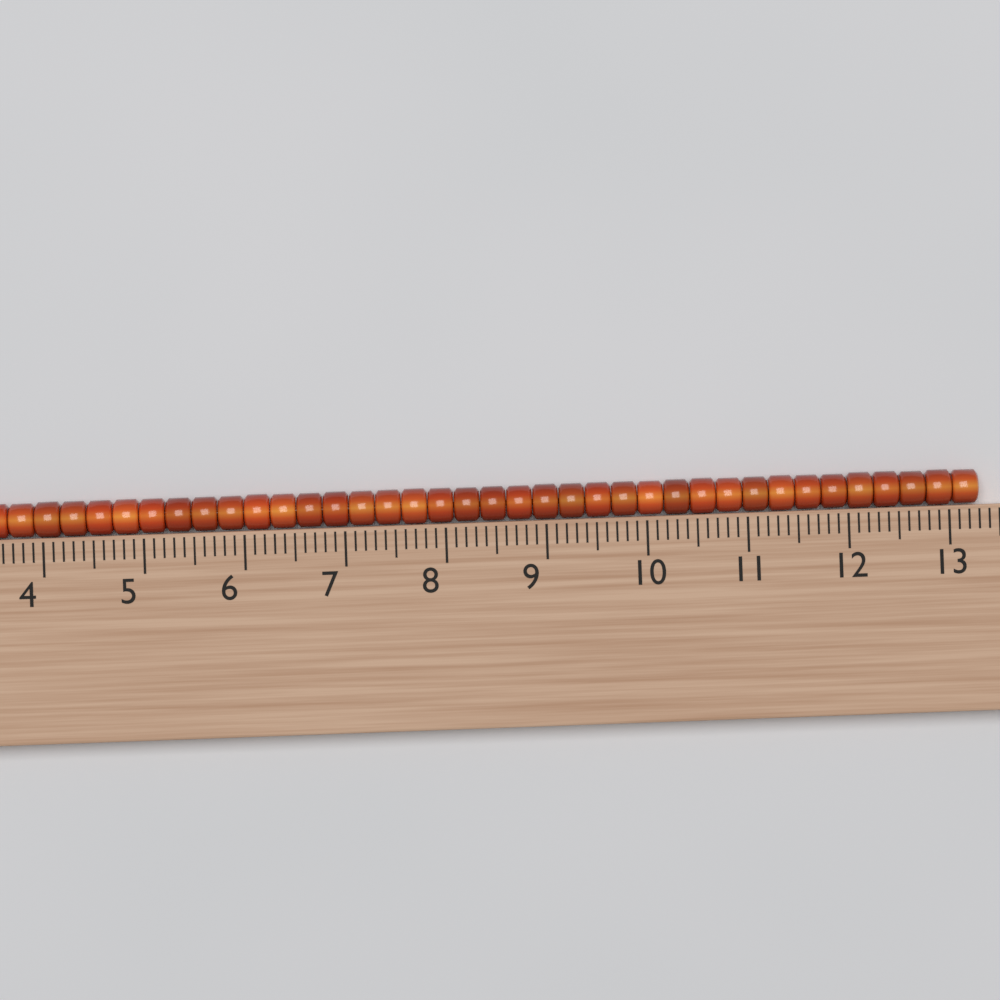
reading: 13.3 (no unit)
